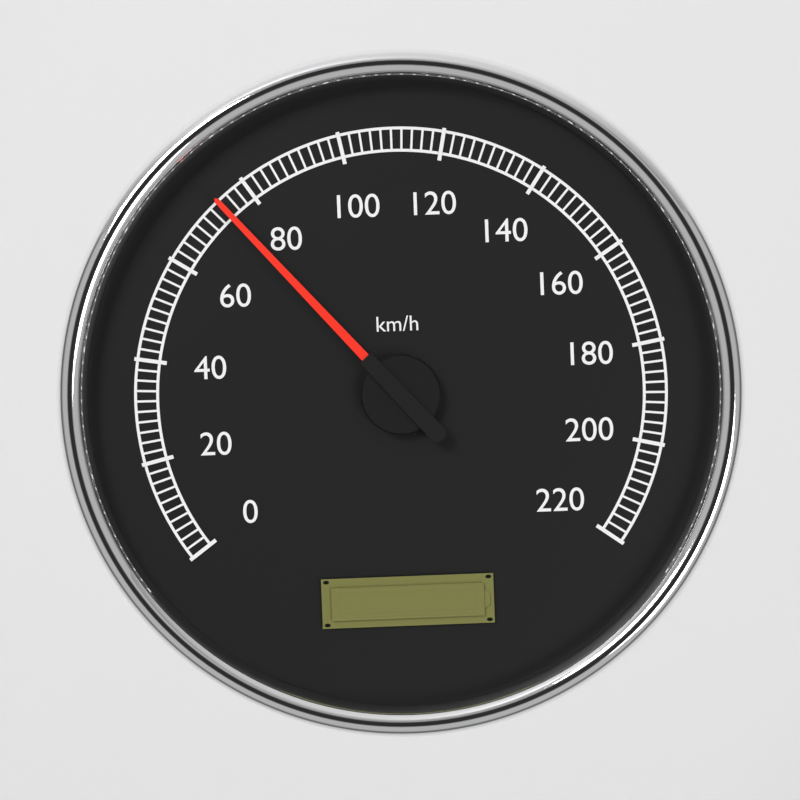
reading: 74 km/h
